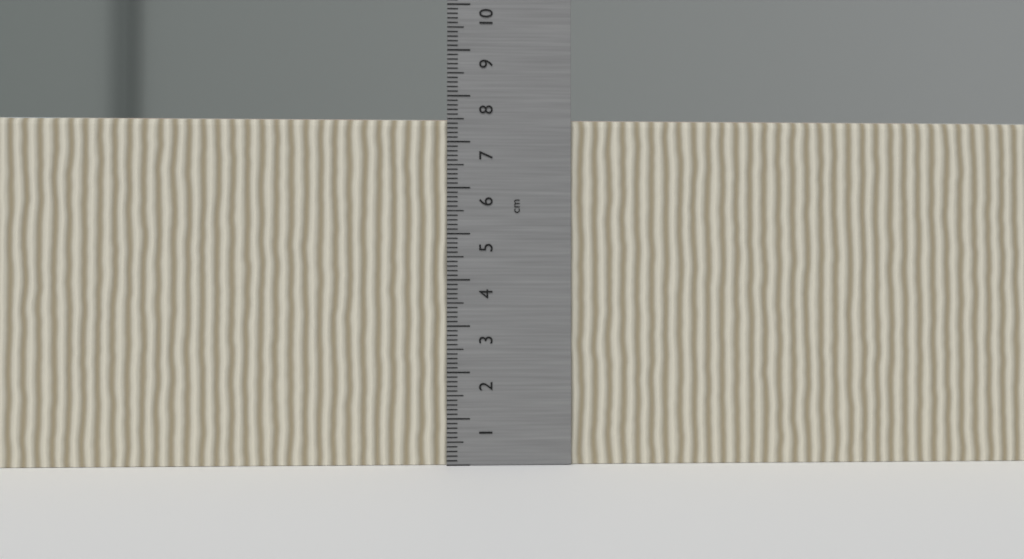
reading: 7.5 cm
